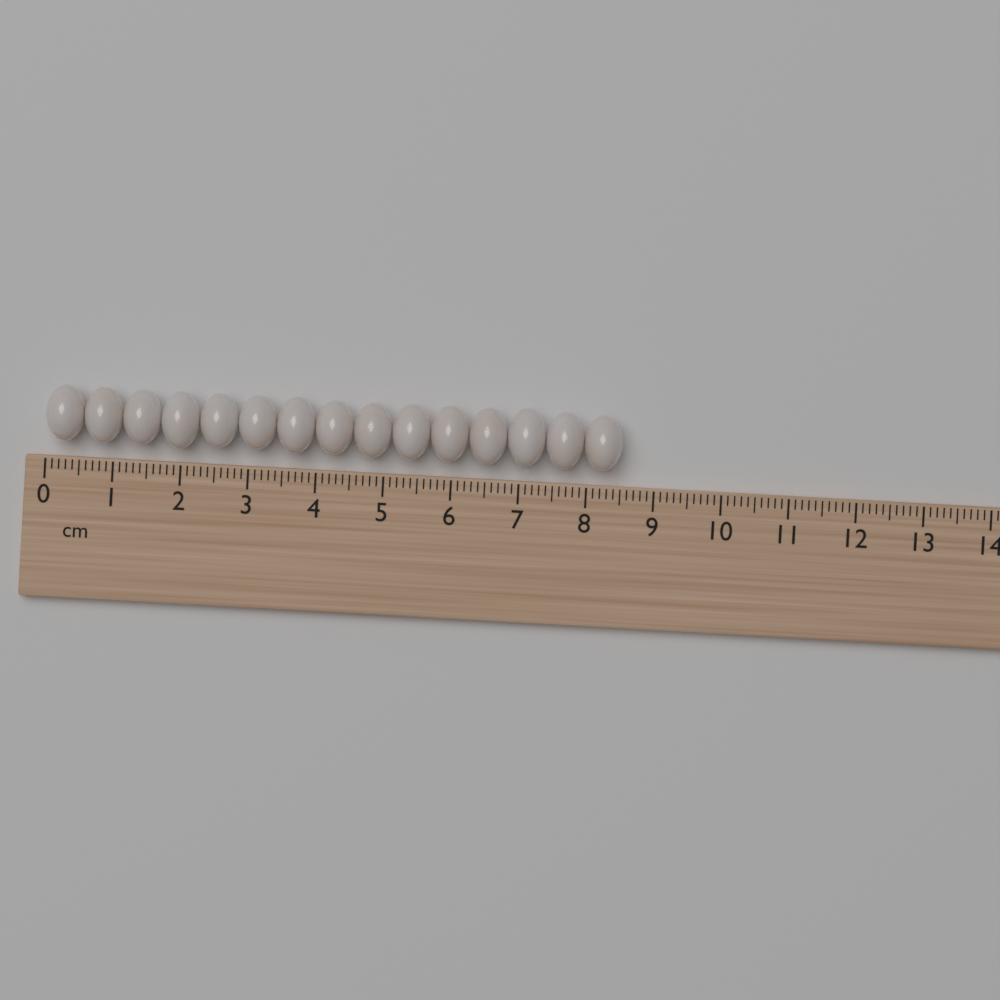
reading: 8.5 cm
